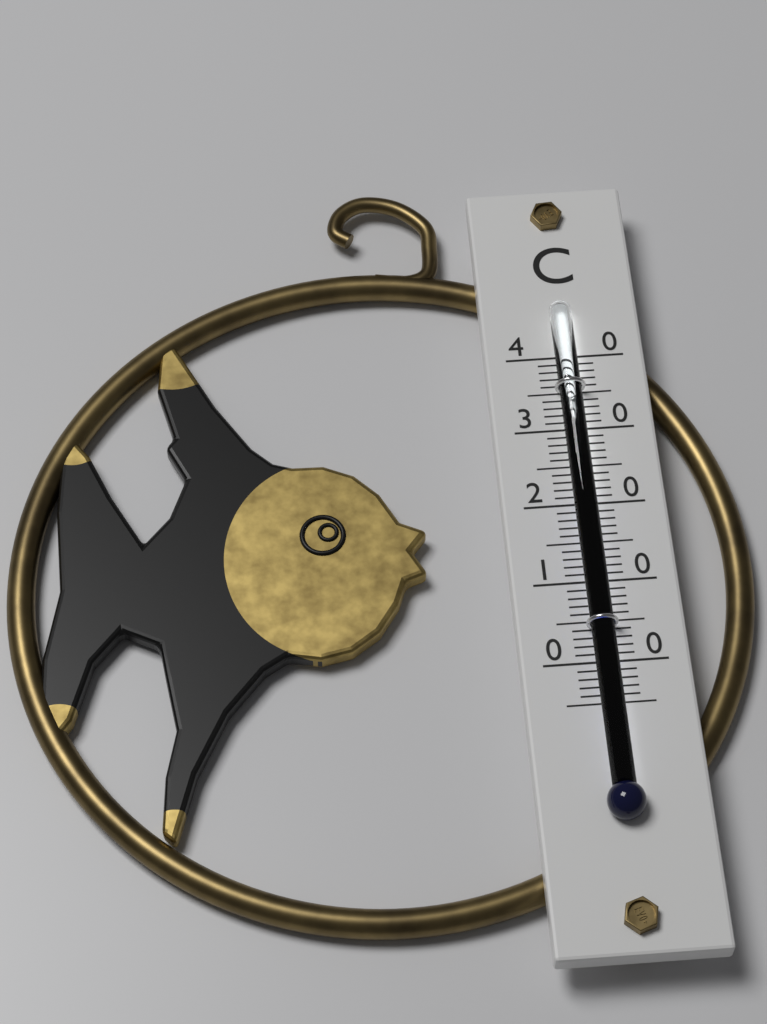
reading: 21 °C
